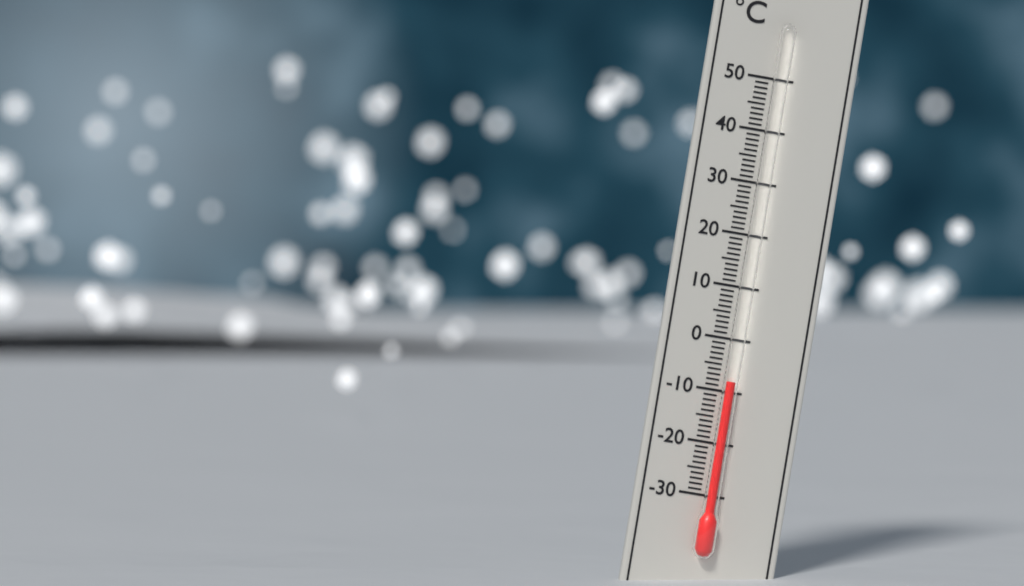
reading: -8 °C
